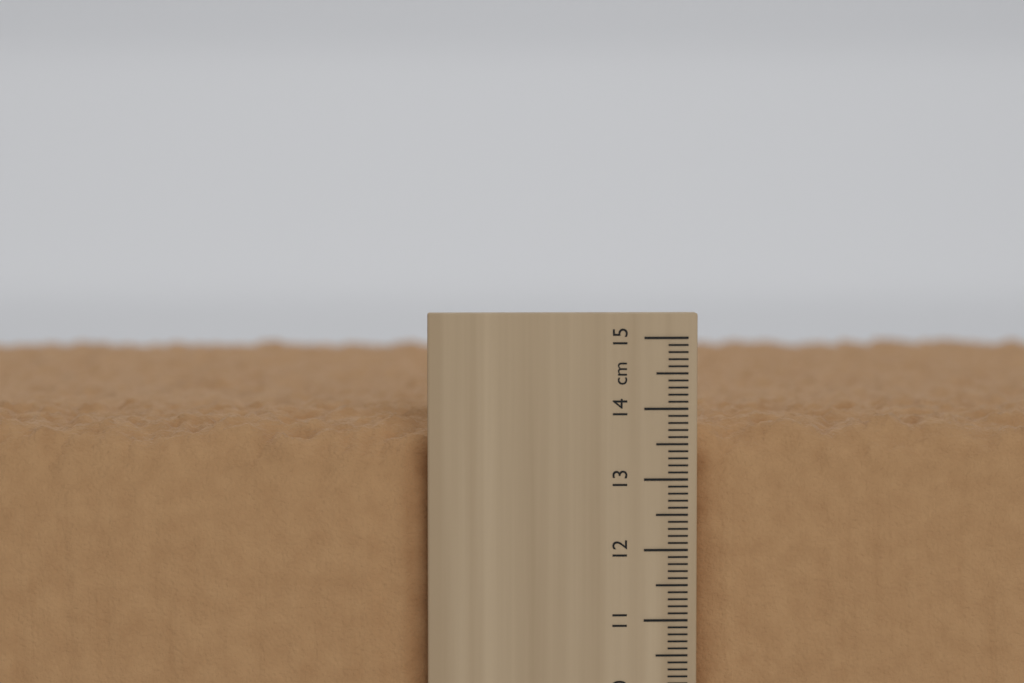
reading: 13.9 cm
